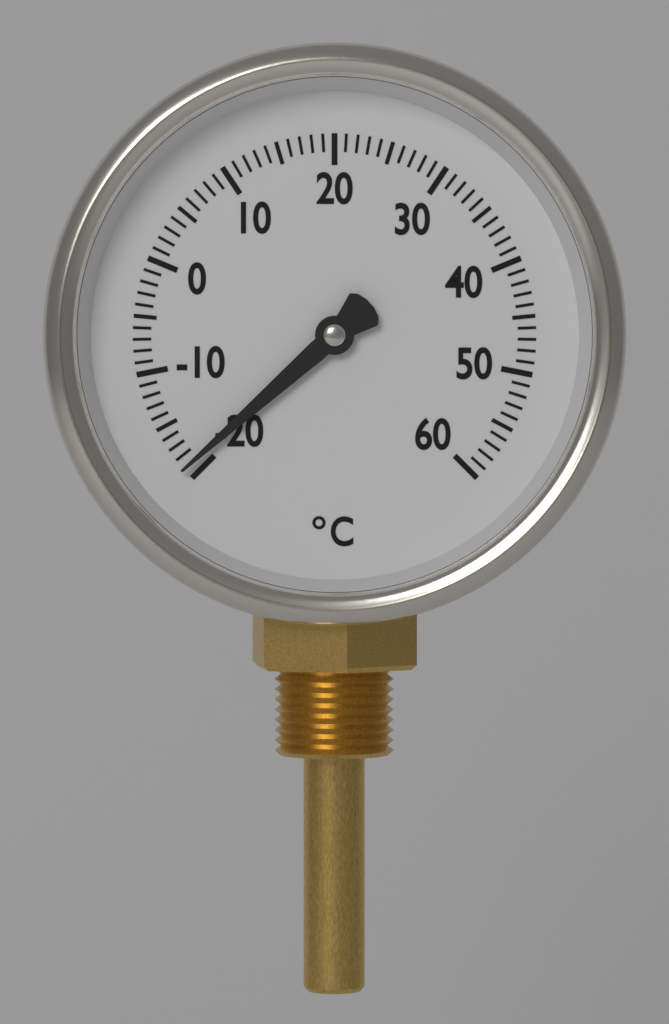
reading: -19 °C
